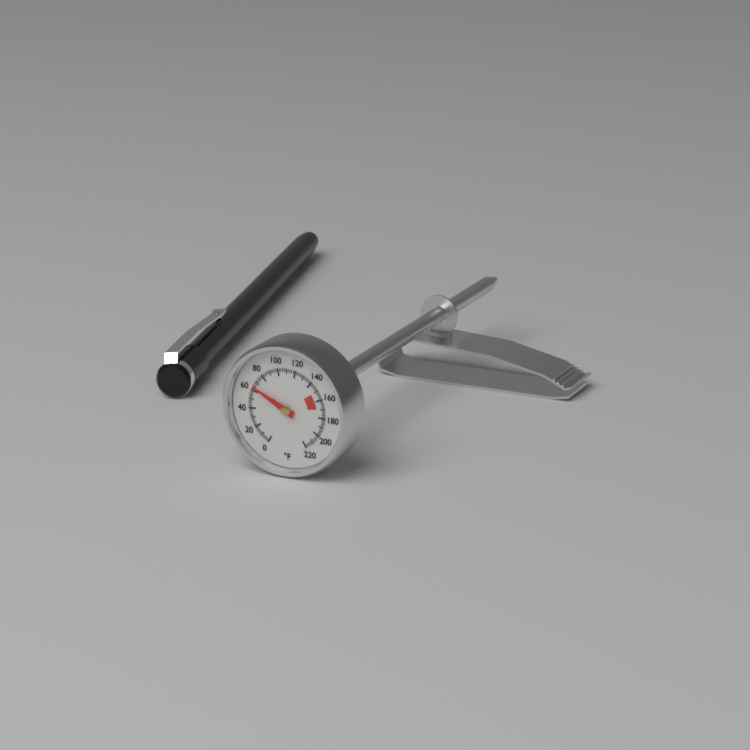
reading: 64 °F
